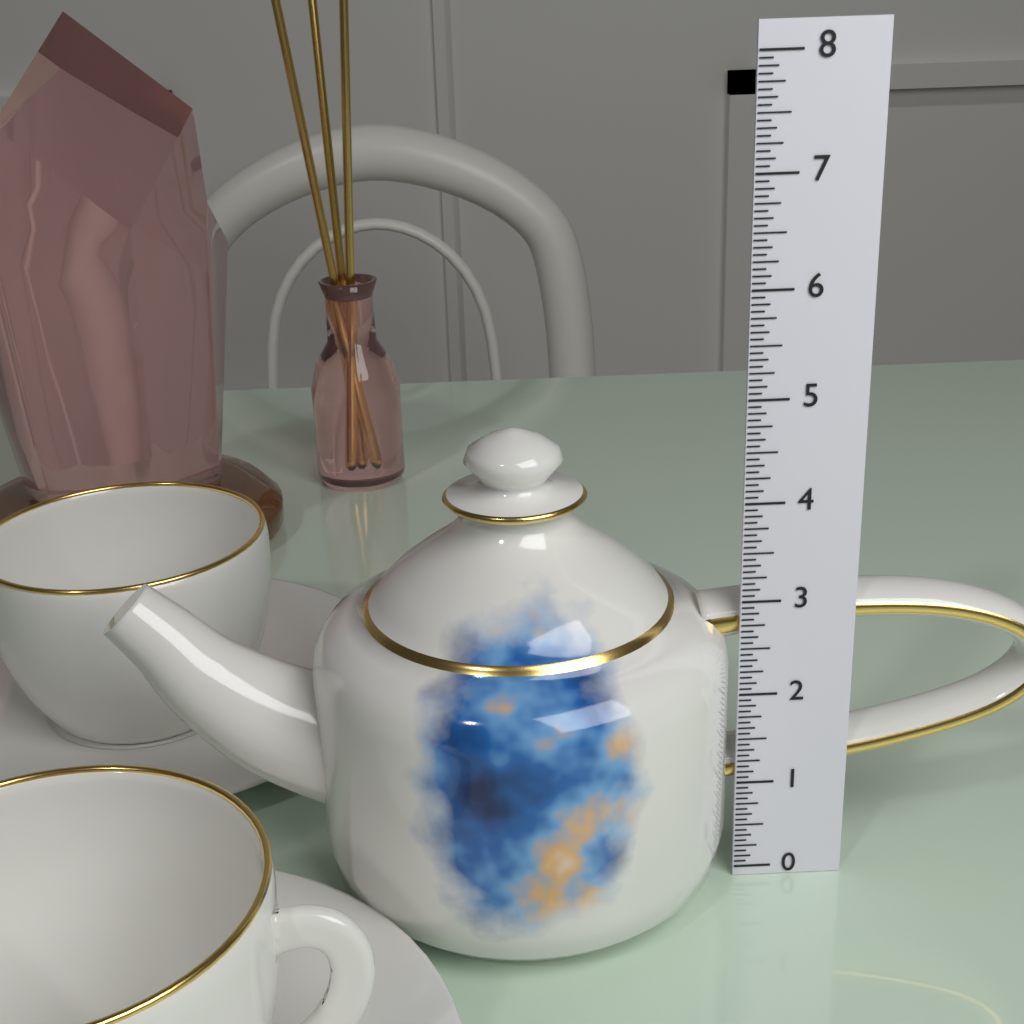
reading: 4.6875 (no unit)
